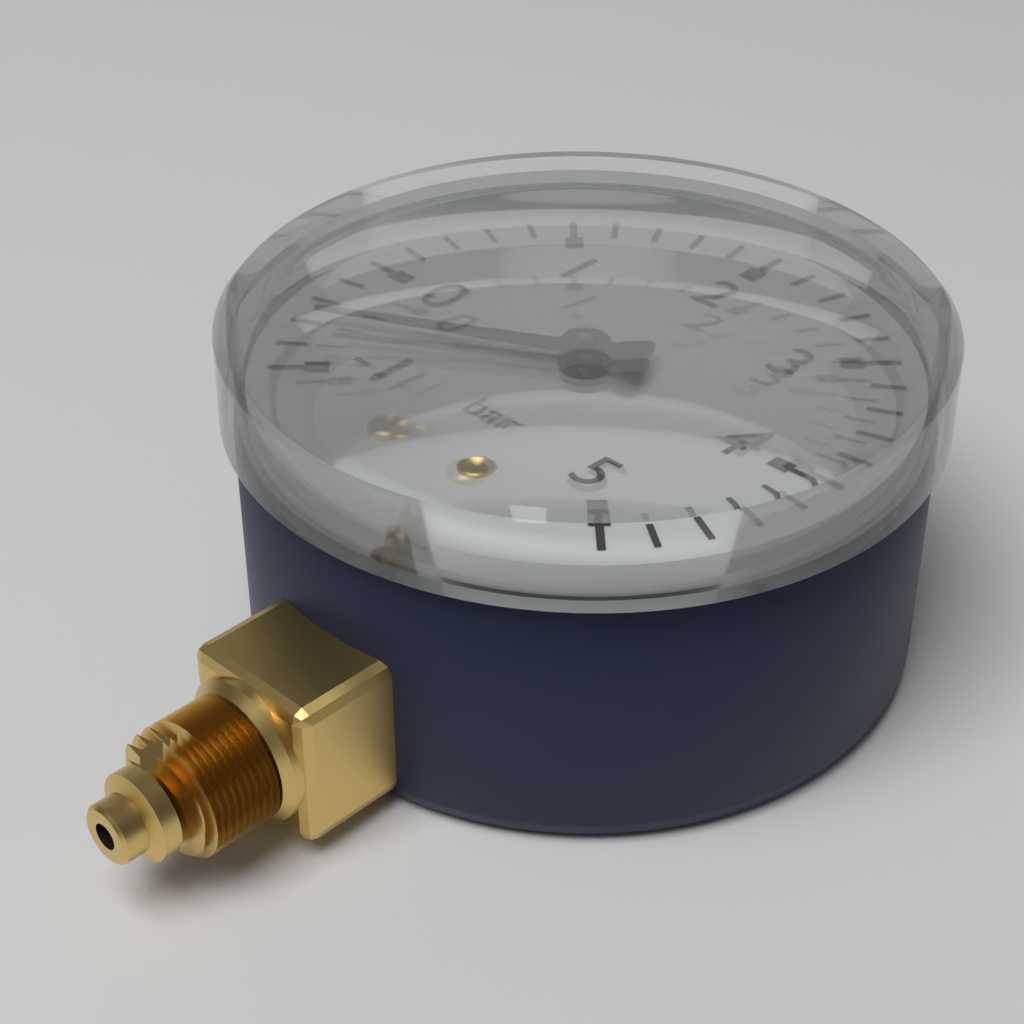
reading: -0.6 bar
